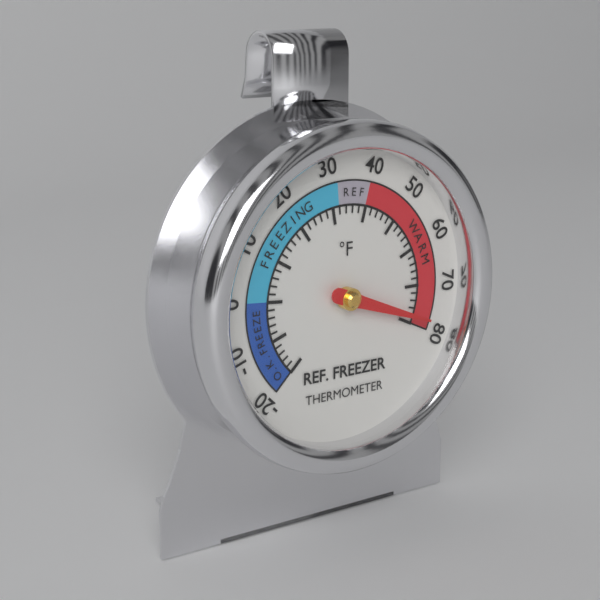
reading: 78 °F
